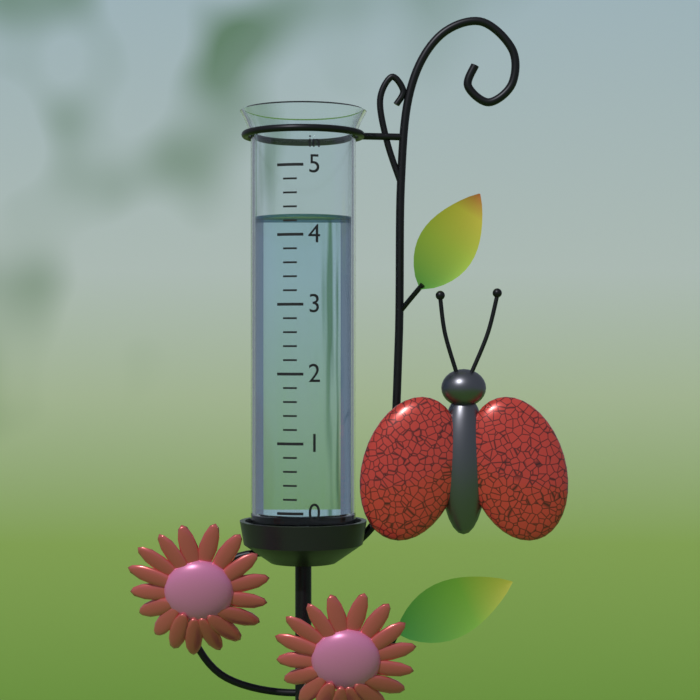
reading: 4.3 in
